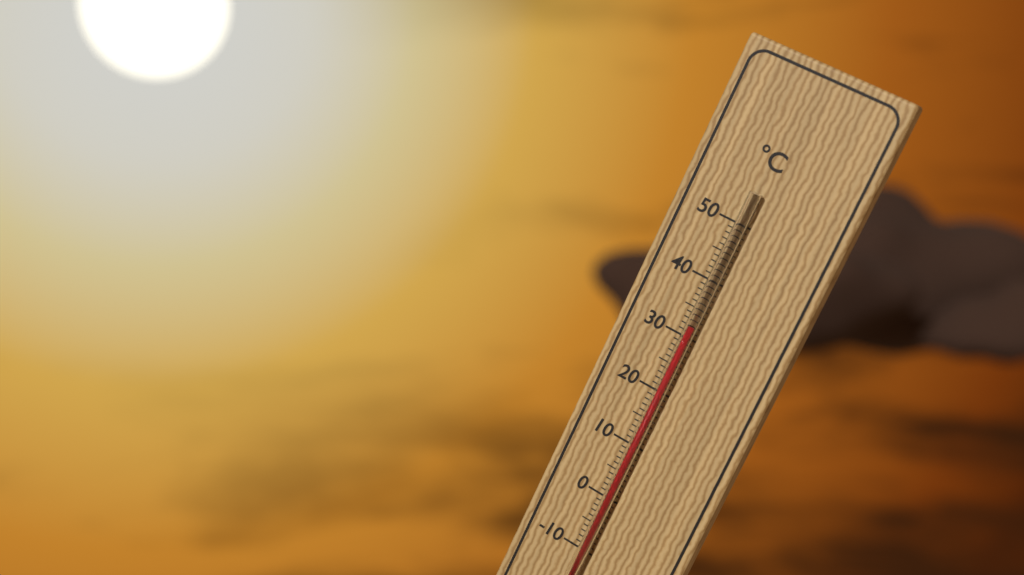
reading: 32 °C
